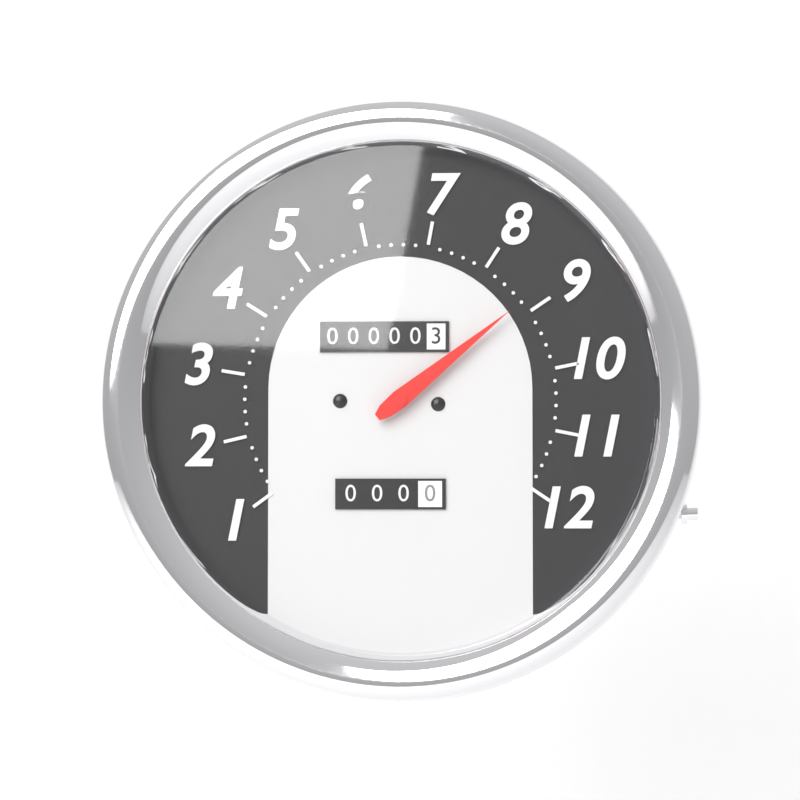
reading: 8.8 (no unit)
